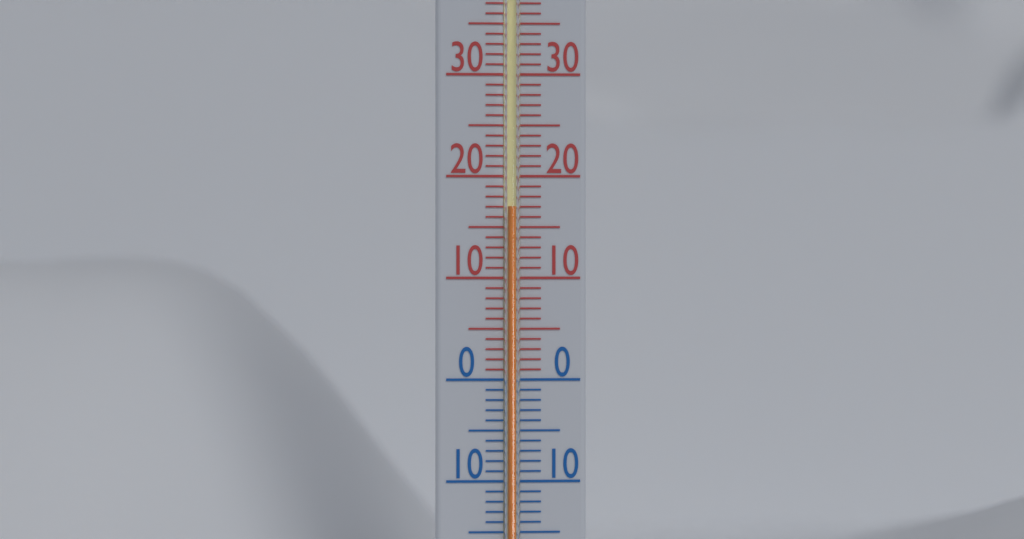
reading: 17 °C
